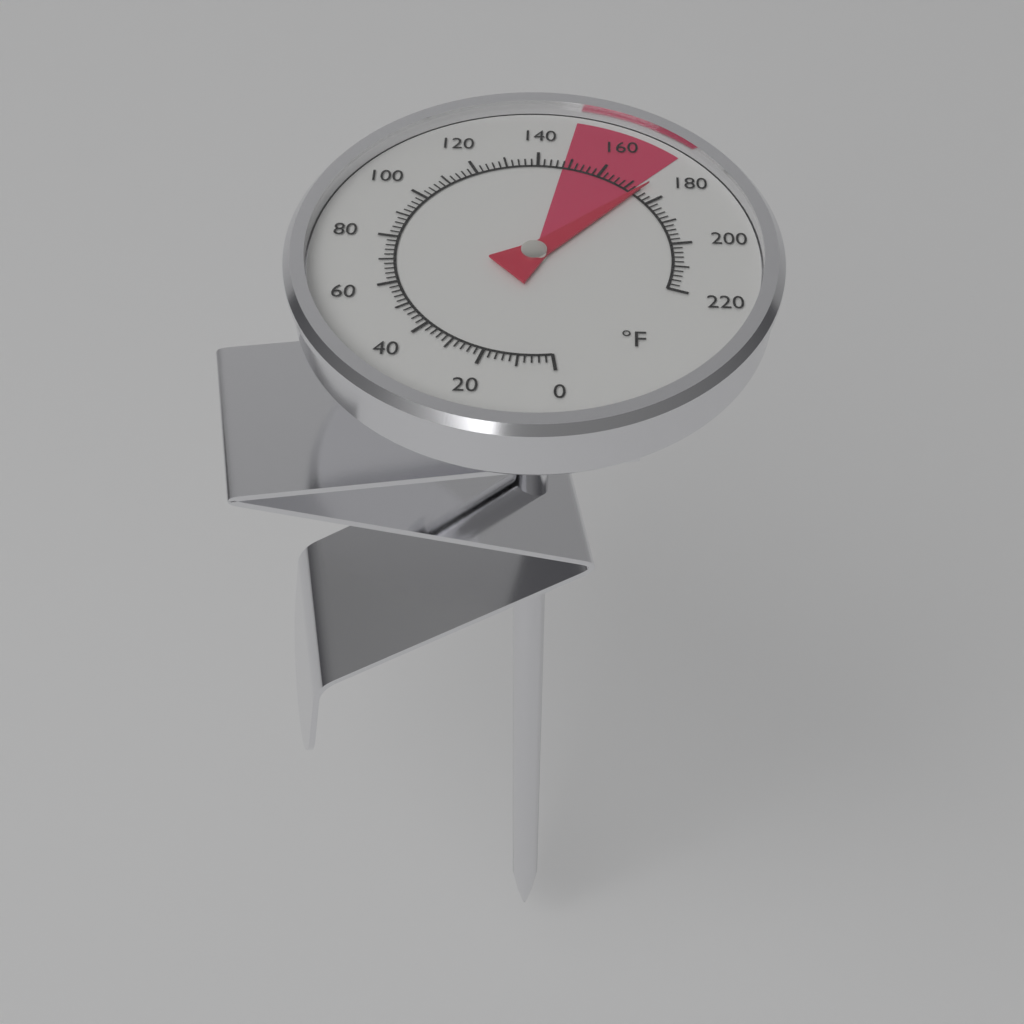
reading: 174 °F
